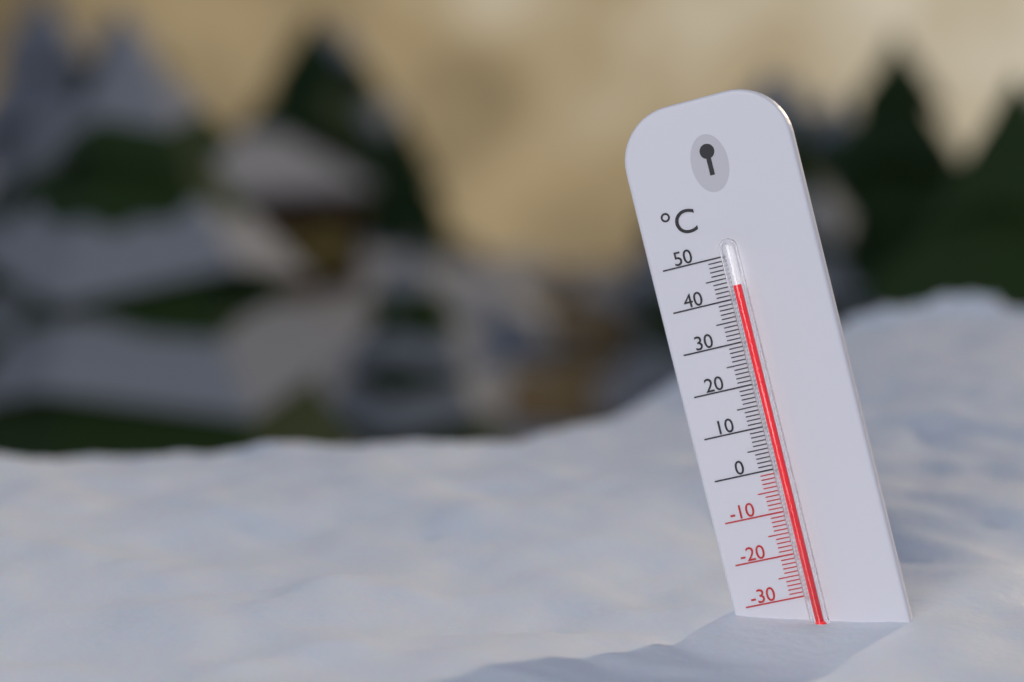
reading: 43 °C
